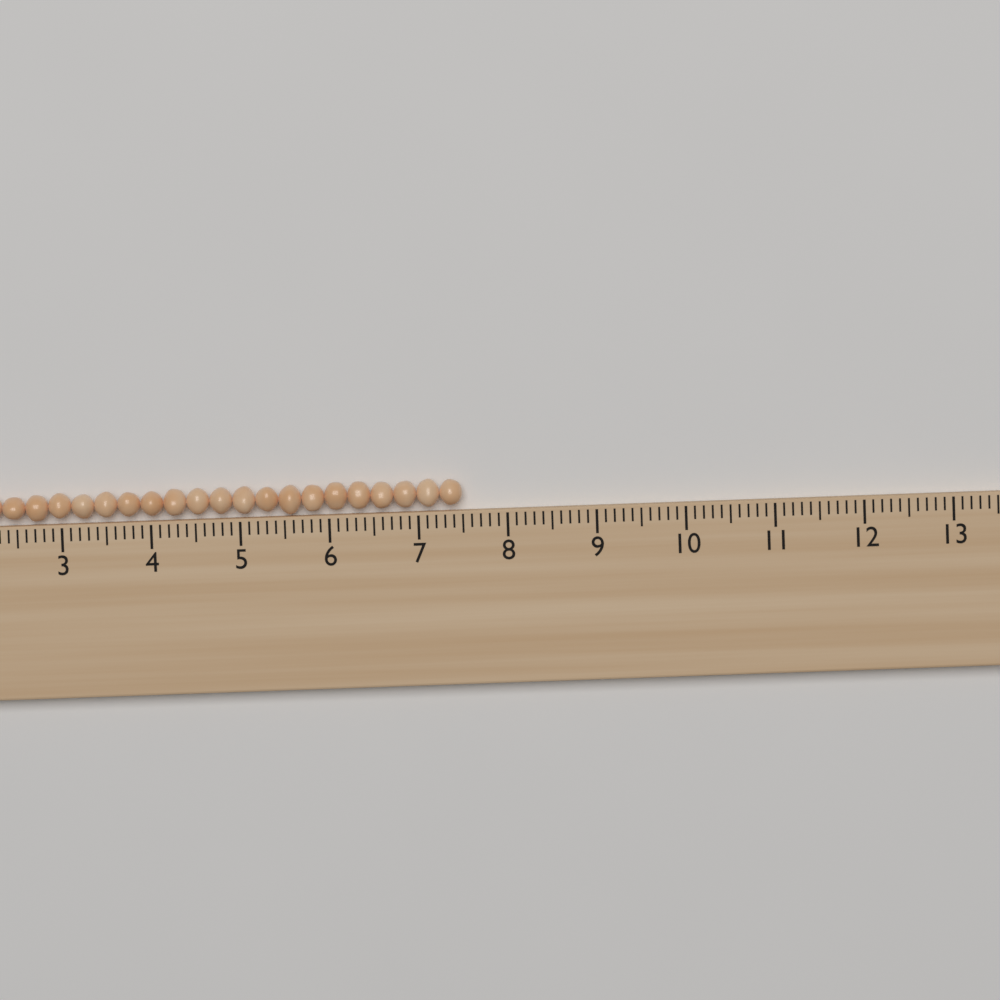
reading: 7.5 (no unit)
